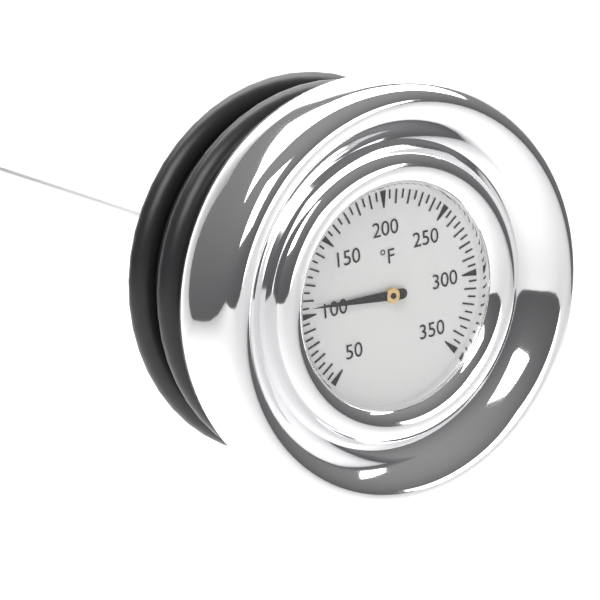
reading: 105 °F
